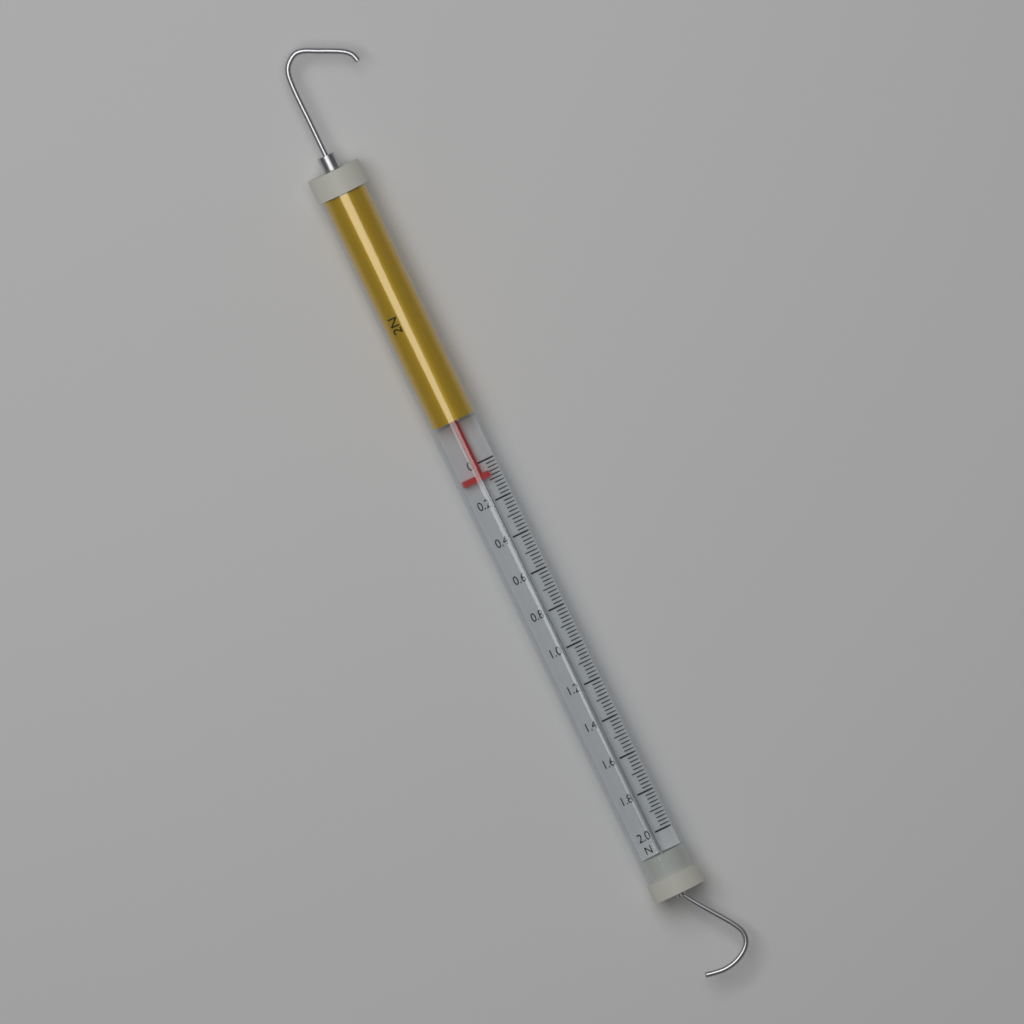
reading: 0.08 N
